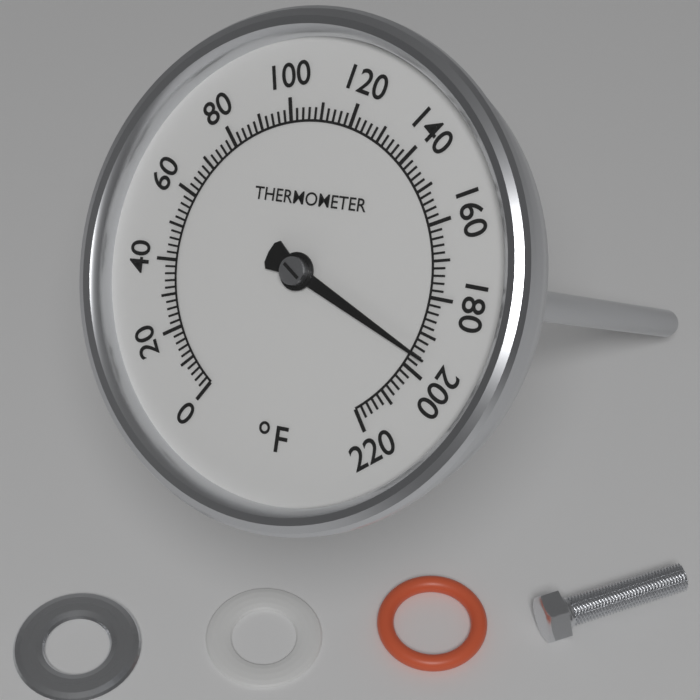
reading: 196 °F
